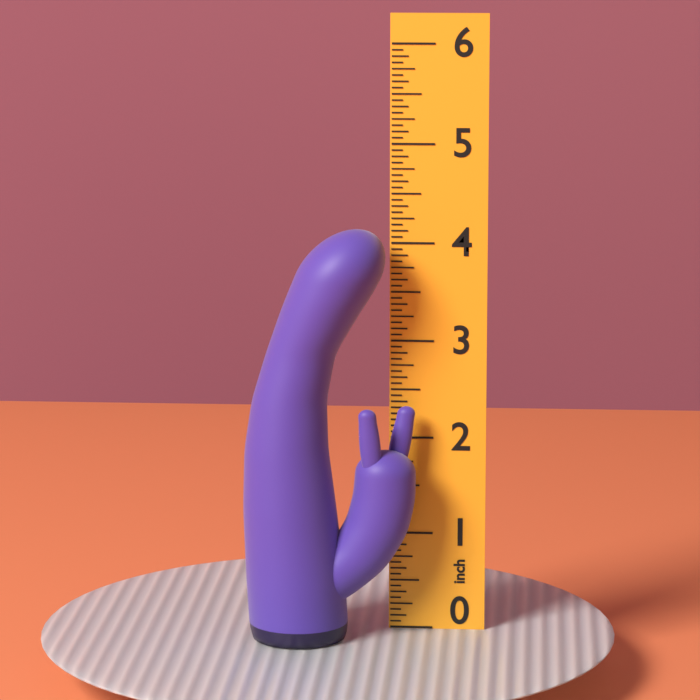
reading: 4.1875 inch
